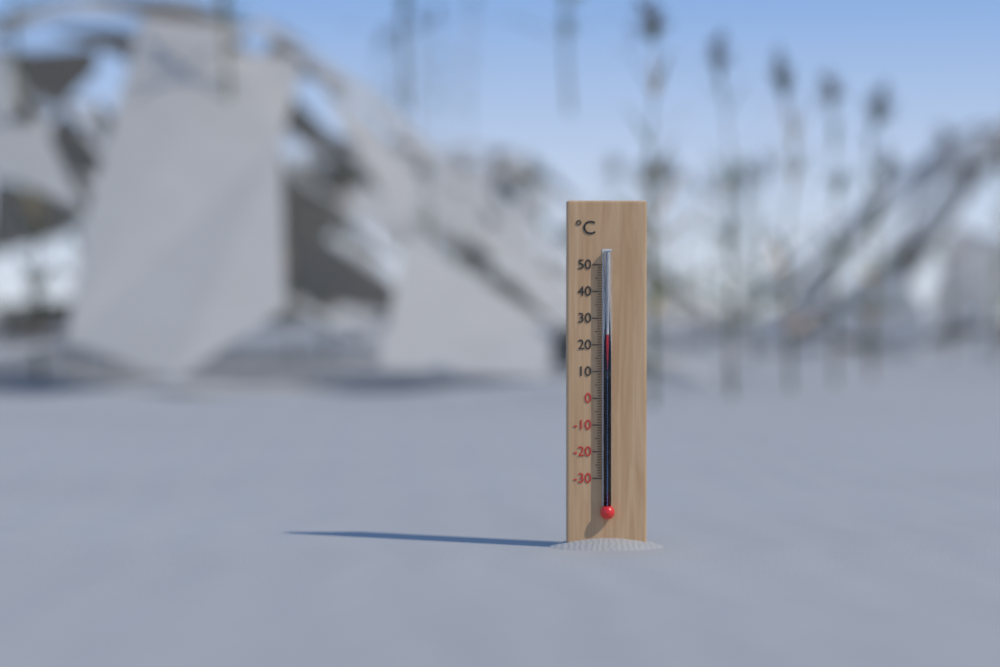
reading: 24 °C
